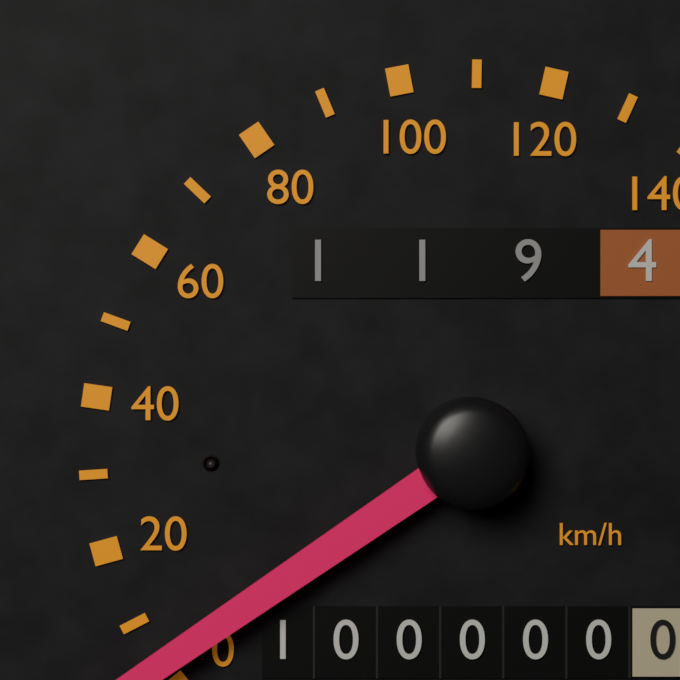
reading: 4 km/h
